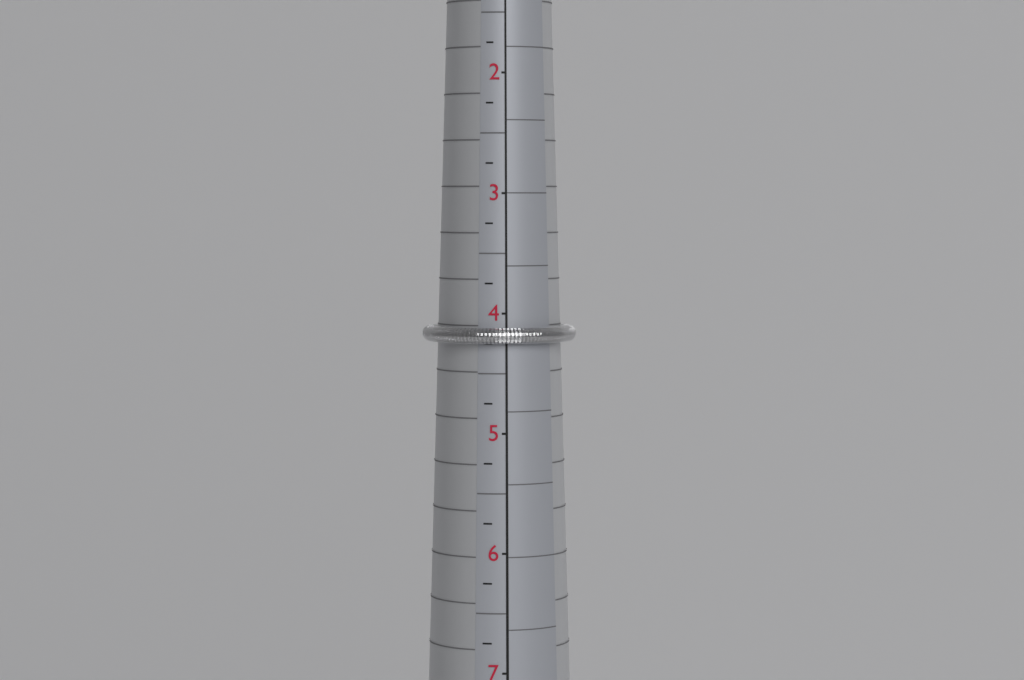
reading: 4.25 (no unit)
